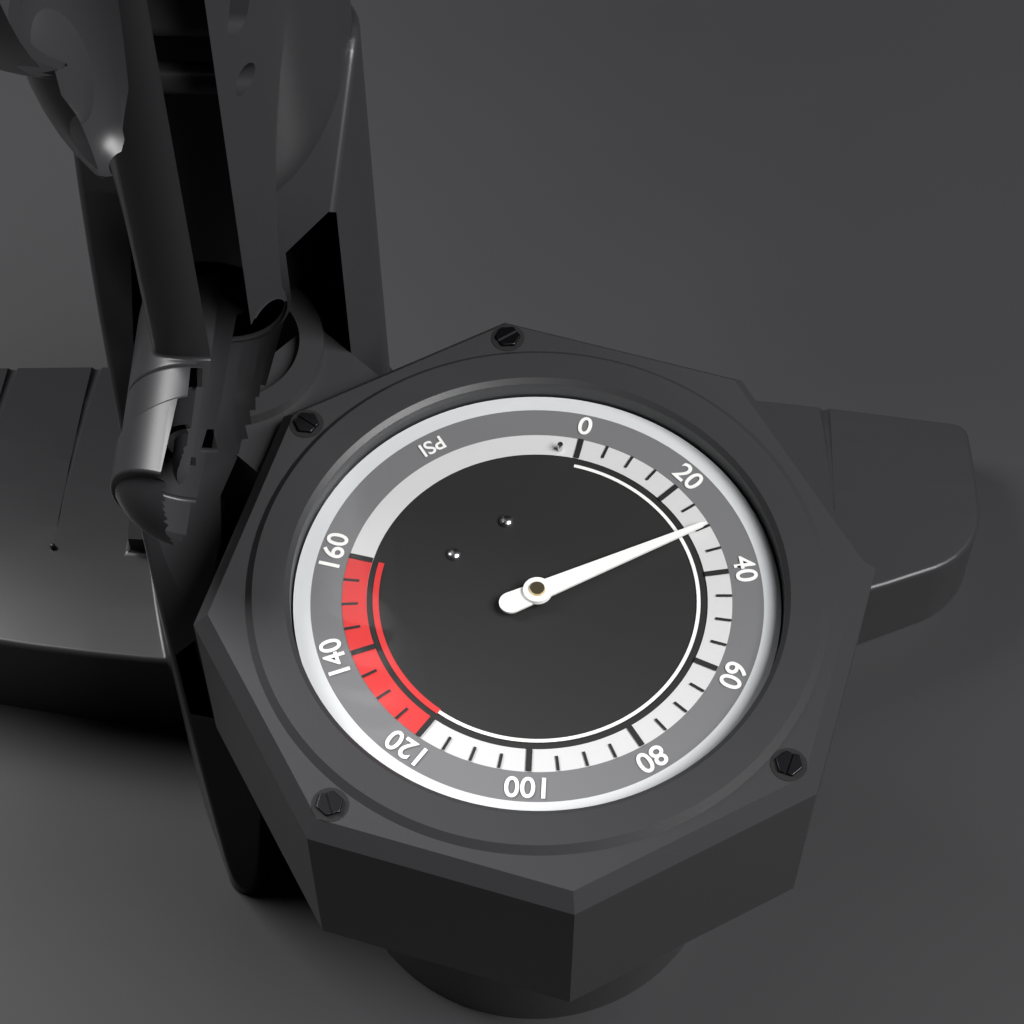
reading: 30 psi
